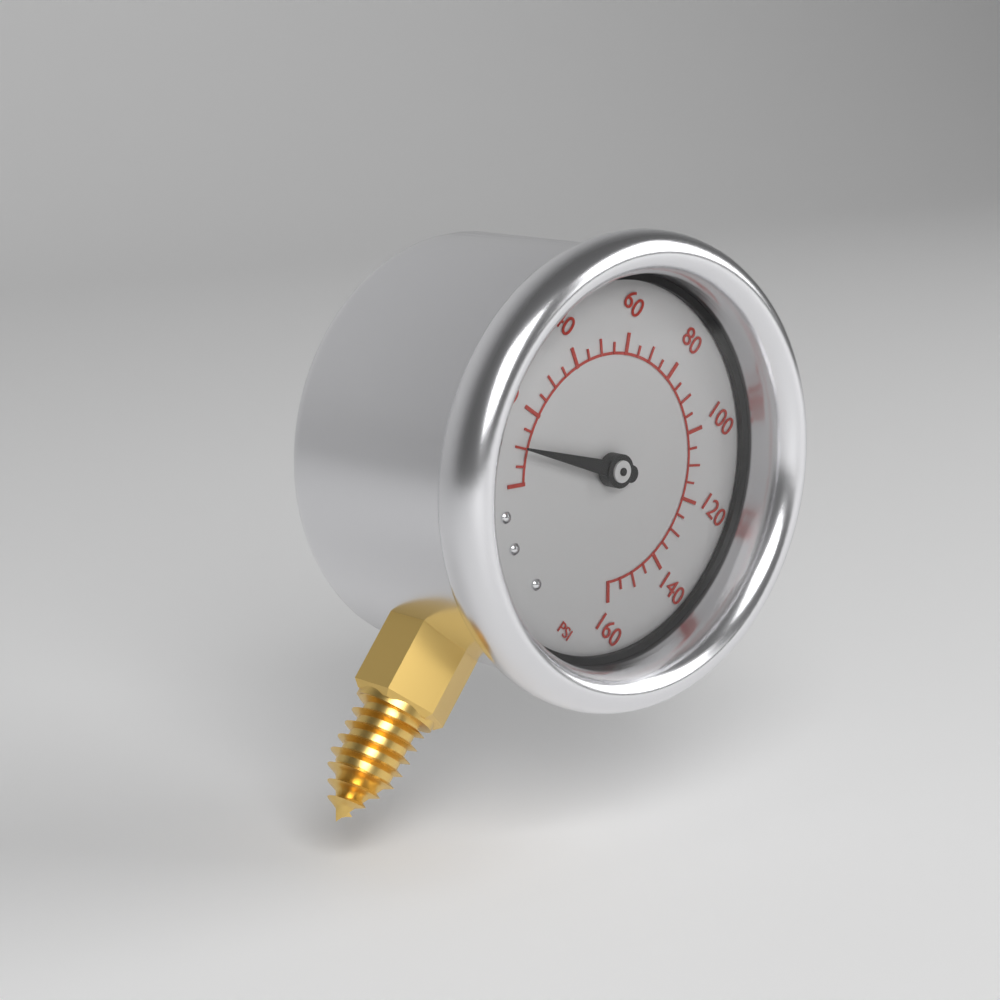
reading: 10 psi
